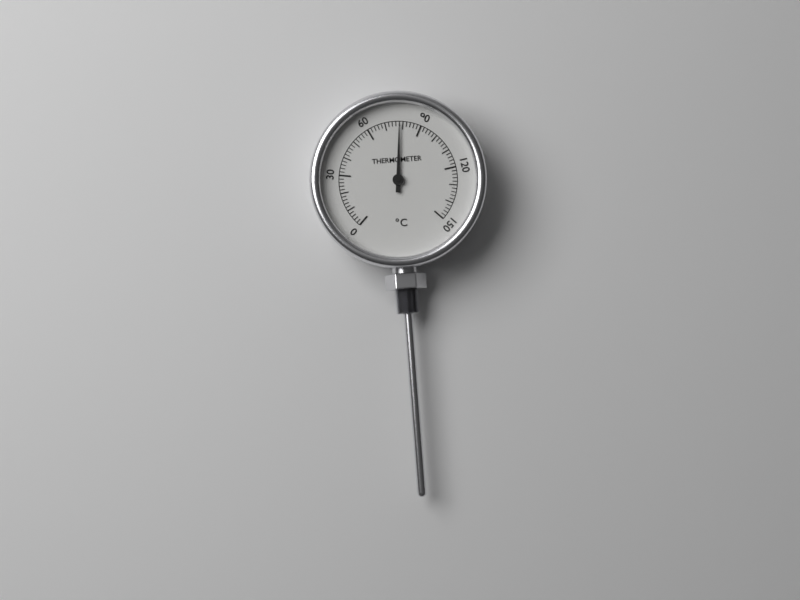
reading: 78 °C
